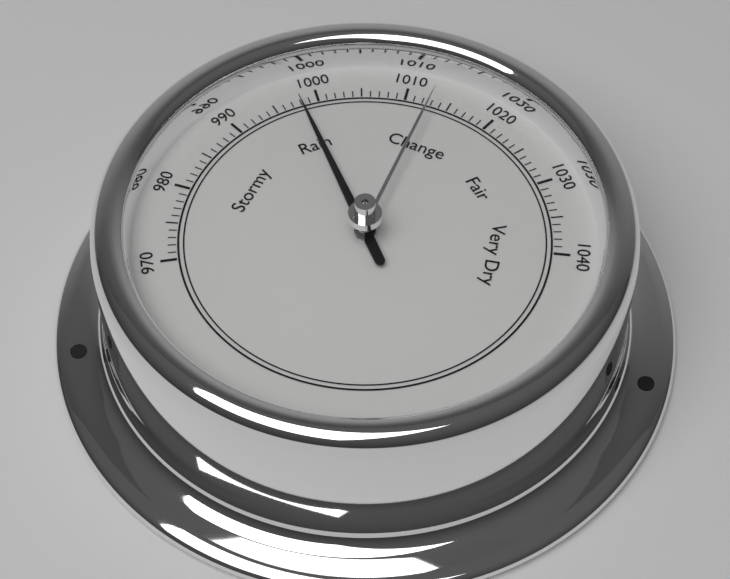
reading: 998 (no unit)
